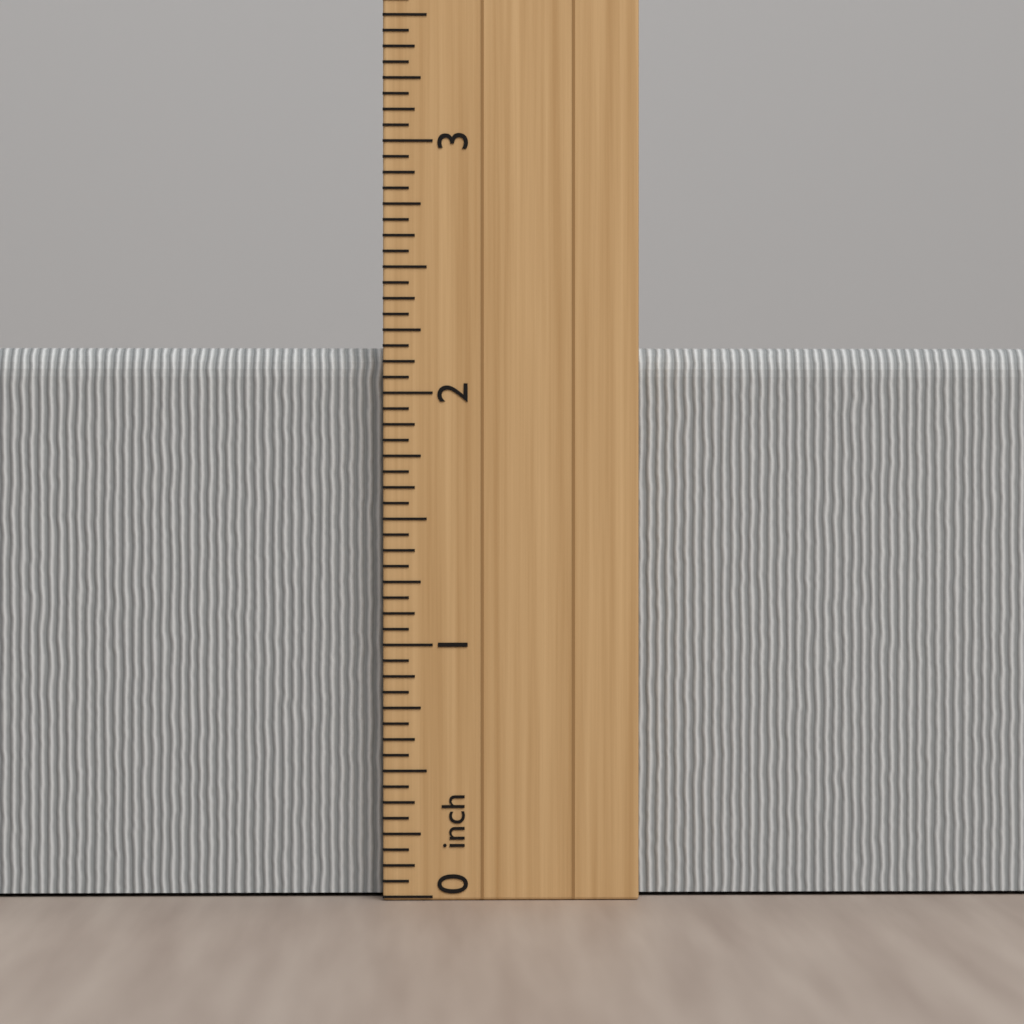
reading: 2.1875 inch
